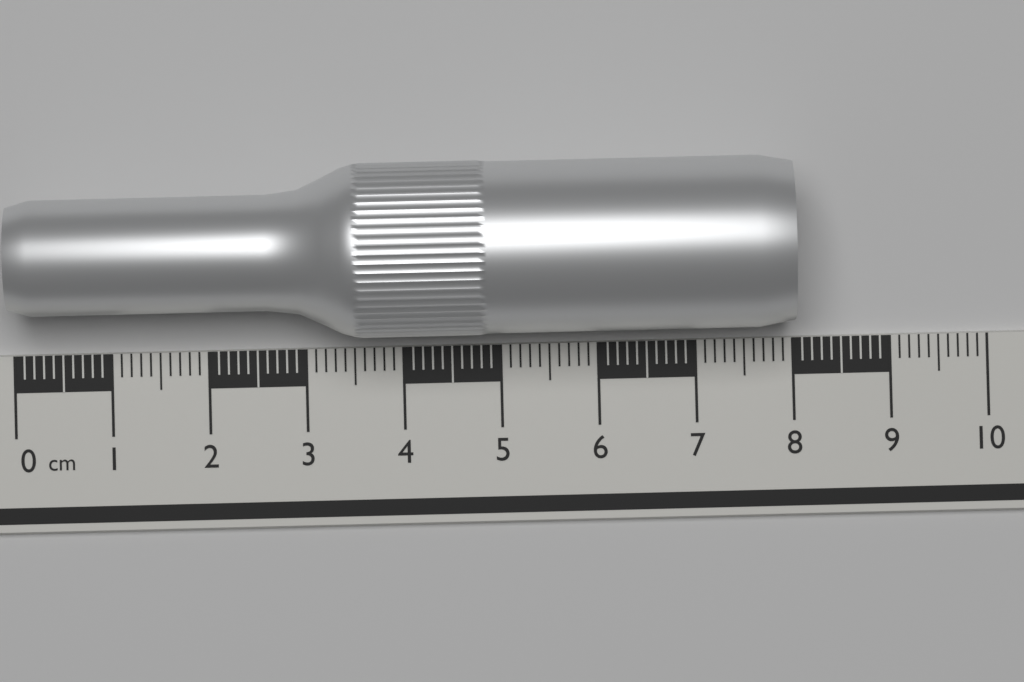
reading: 8.0 cm
